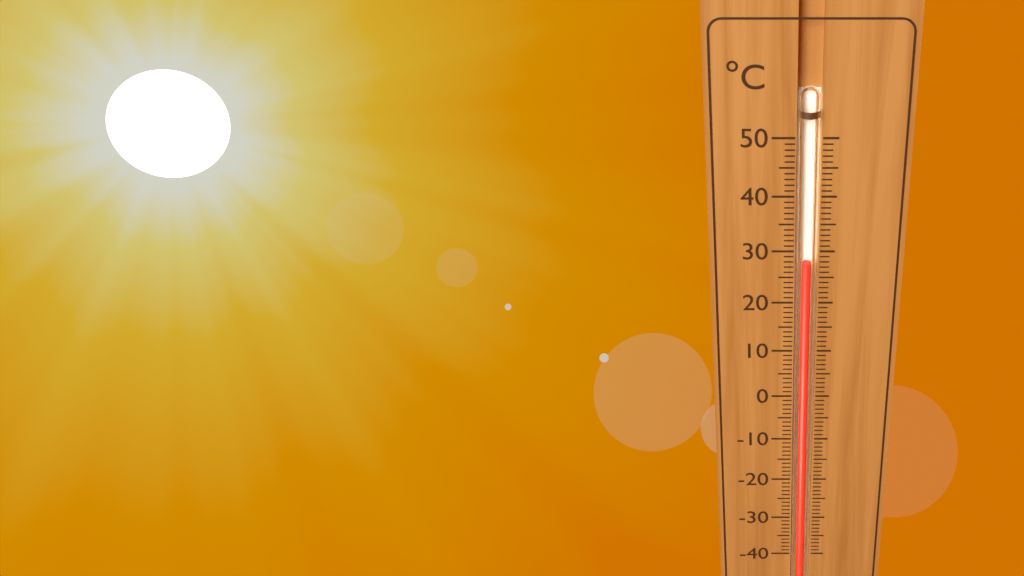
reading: 28 °C
